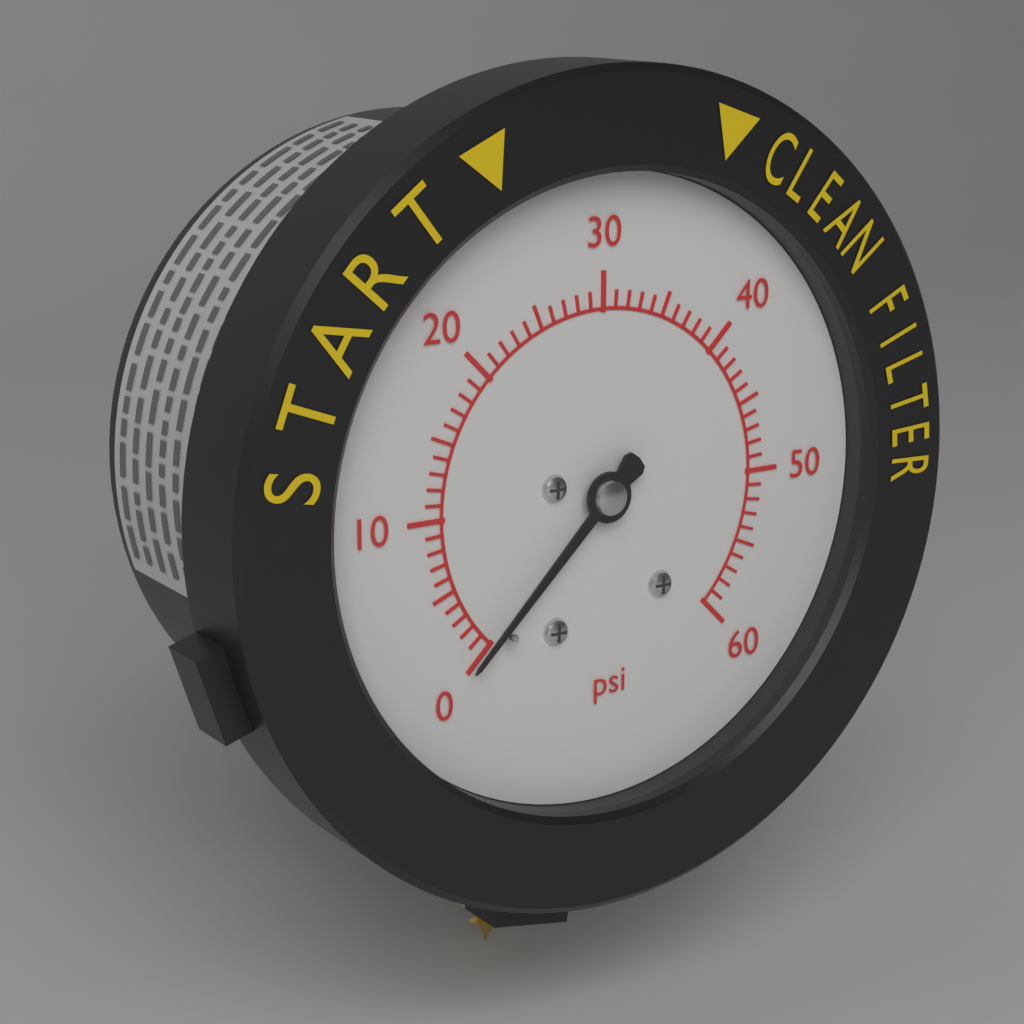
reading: 0 psi
